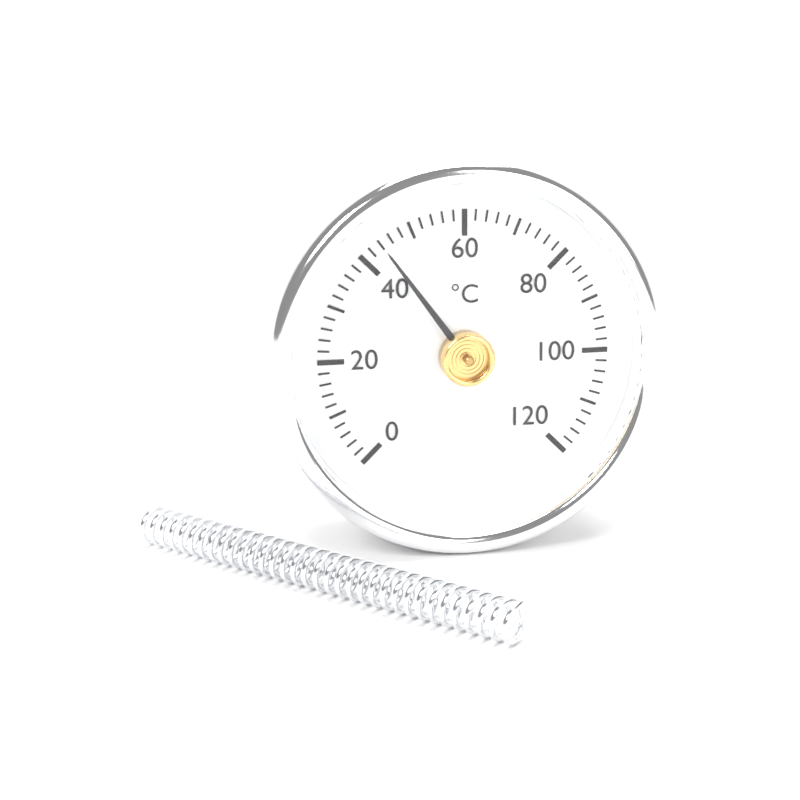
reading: 44 °C
